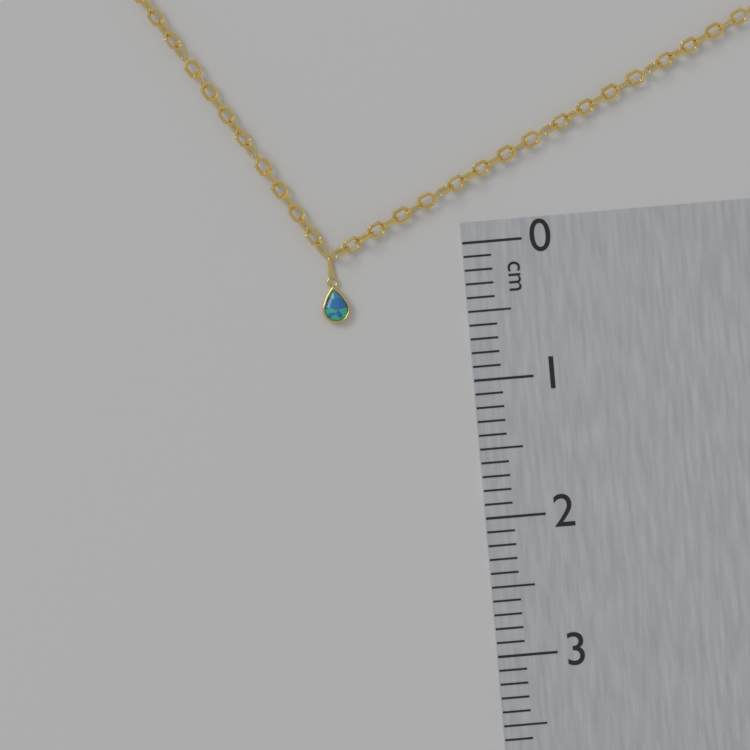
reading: 0.5 cm
